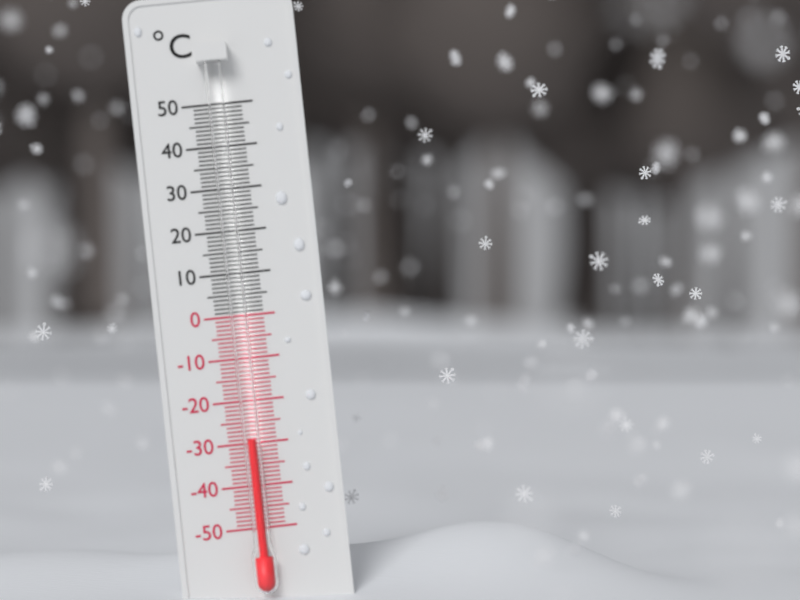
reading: -29 °C
